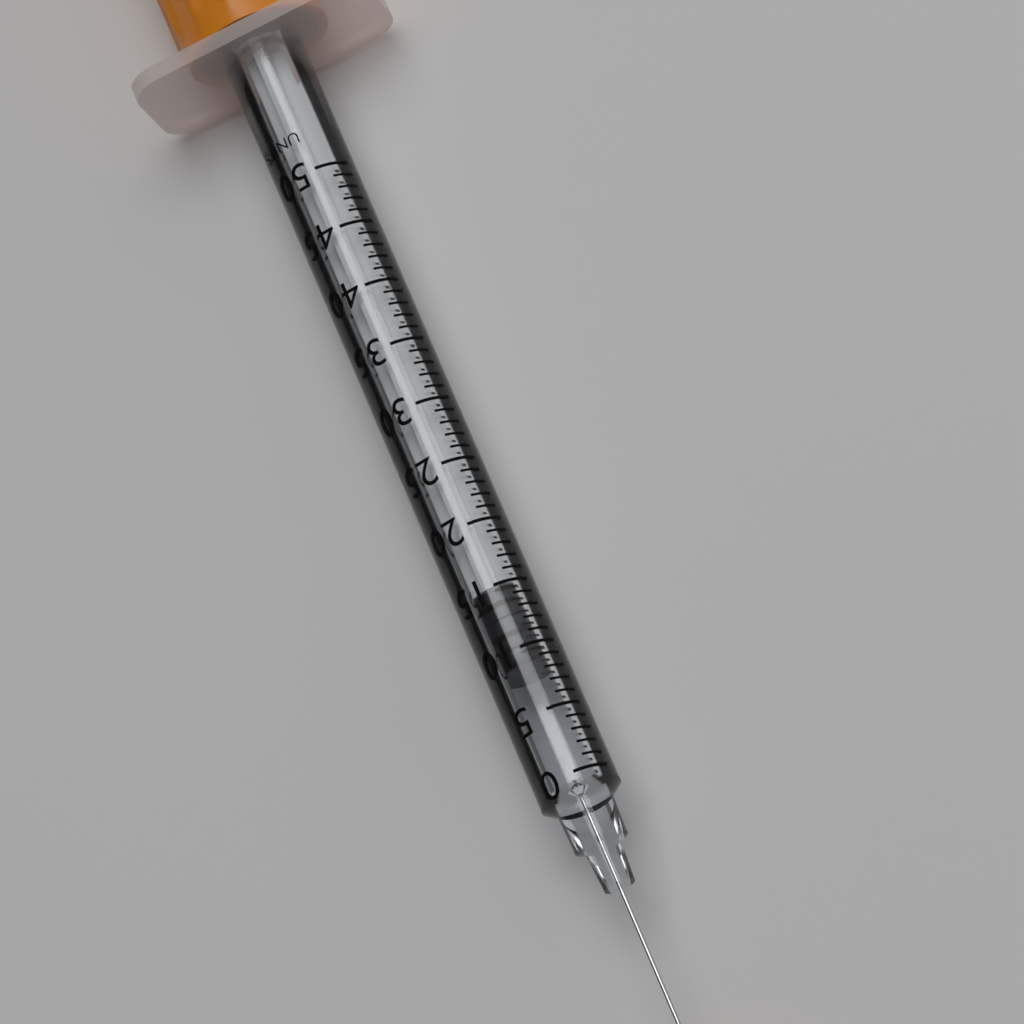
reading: 9 UNITS
